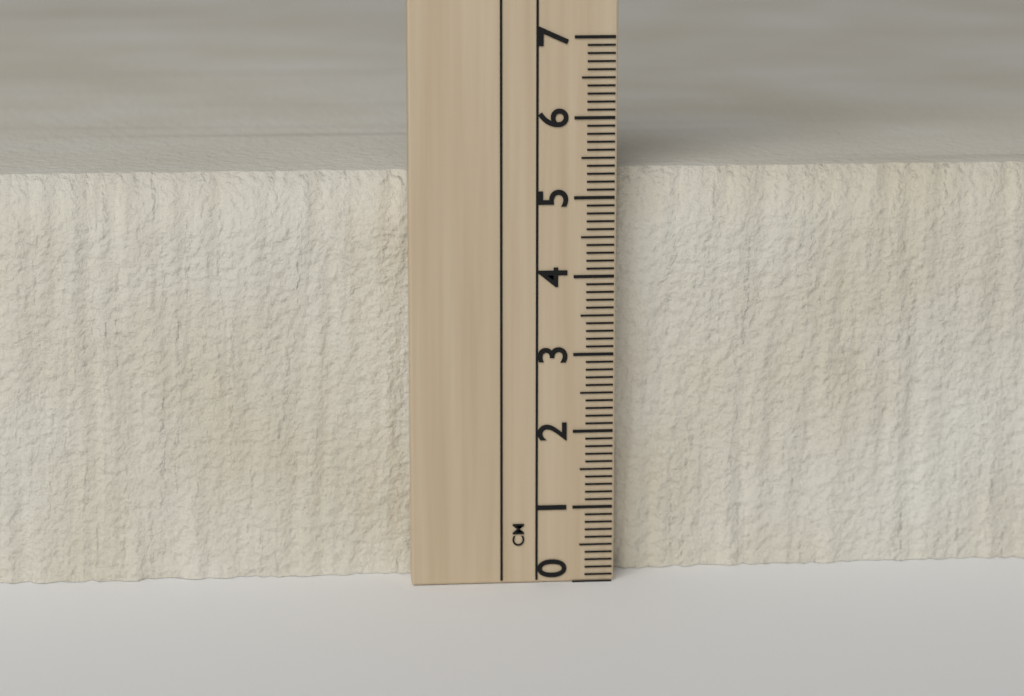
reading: 5.3 cm
